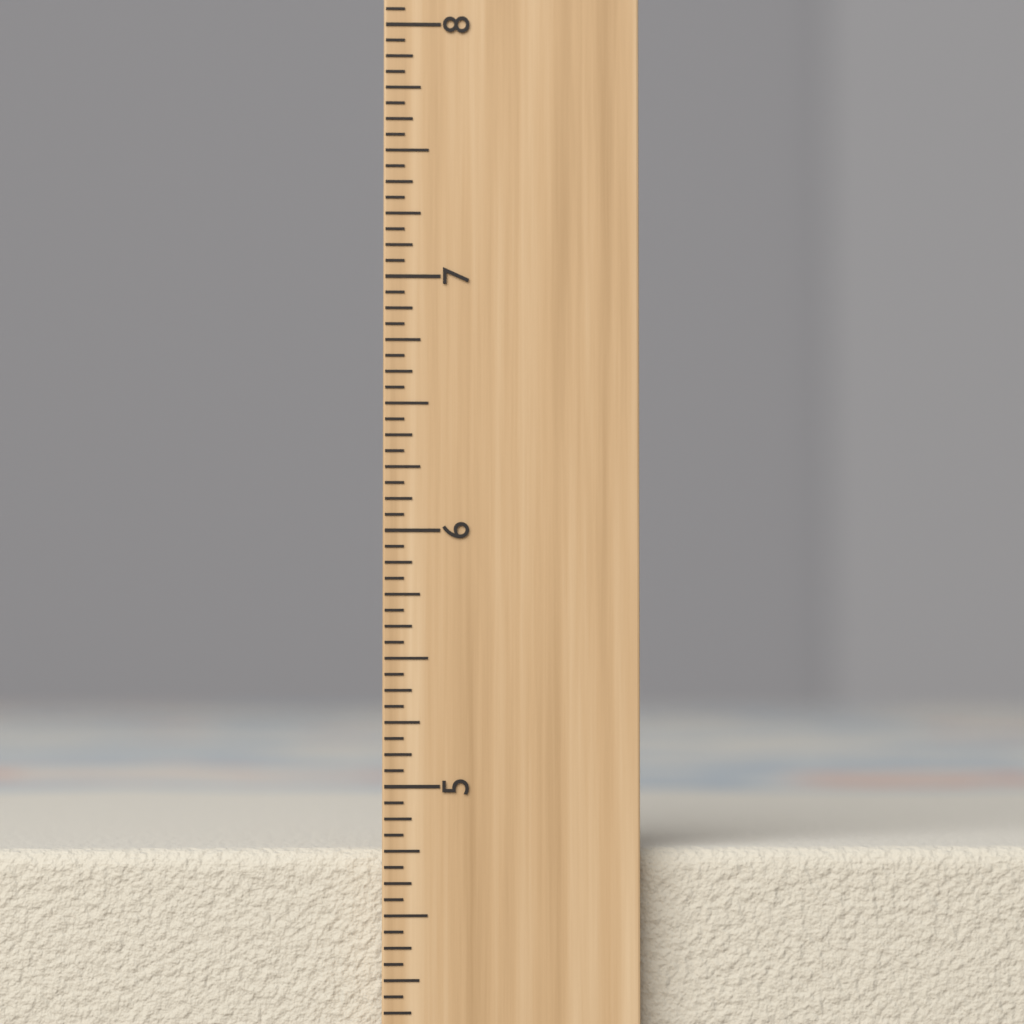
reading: 4.7500 inch
